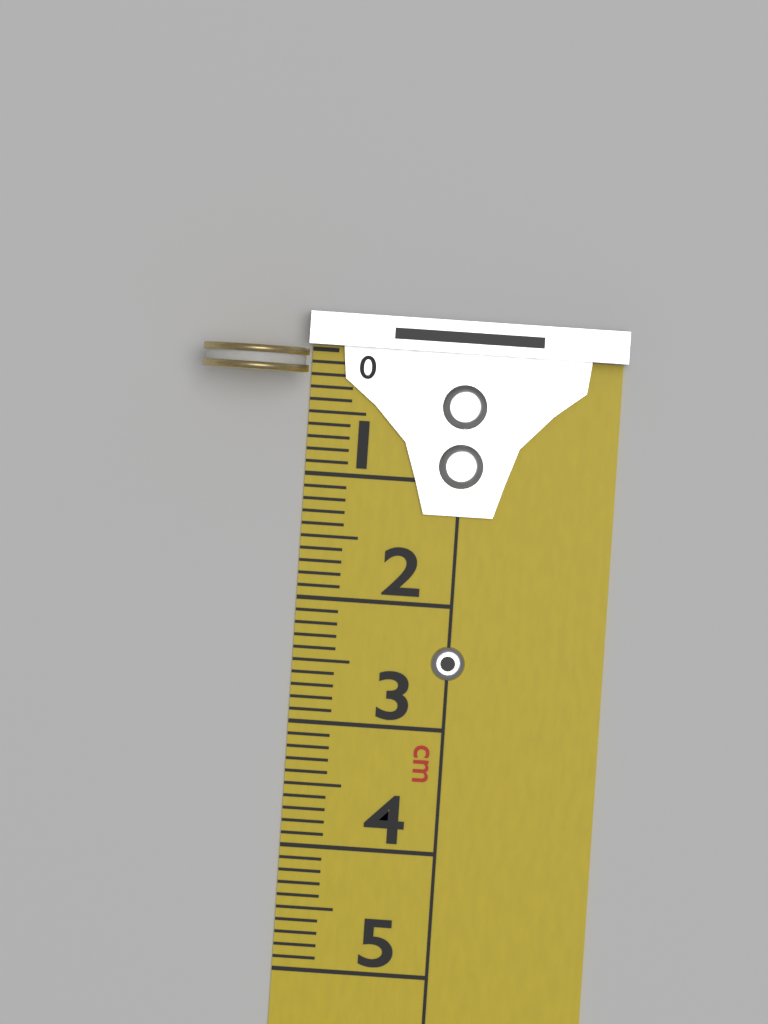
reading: 0.2 cm
